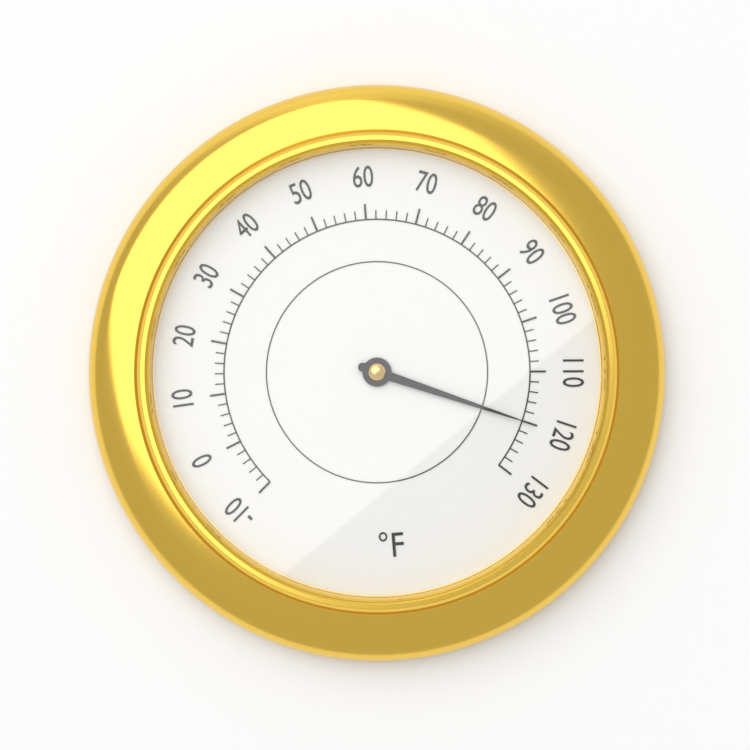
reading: 120 °F
